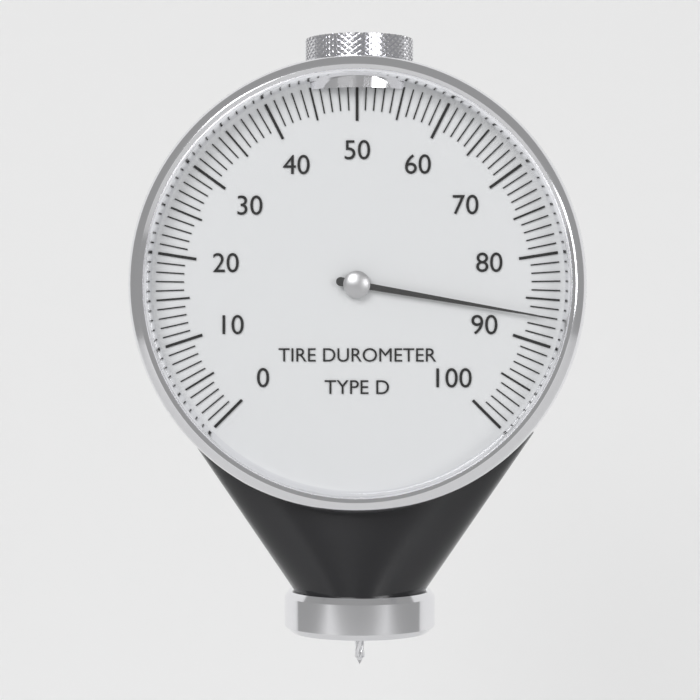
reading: 87 (no unit)
